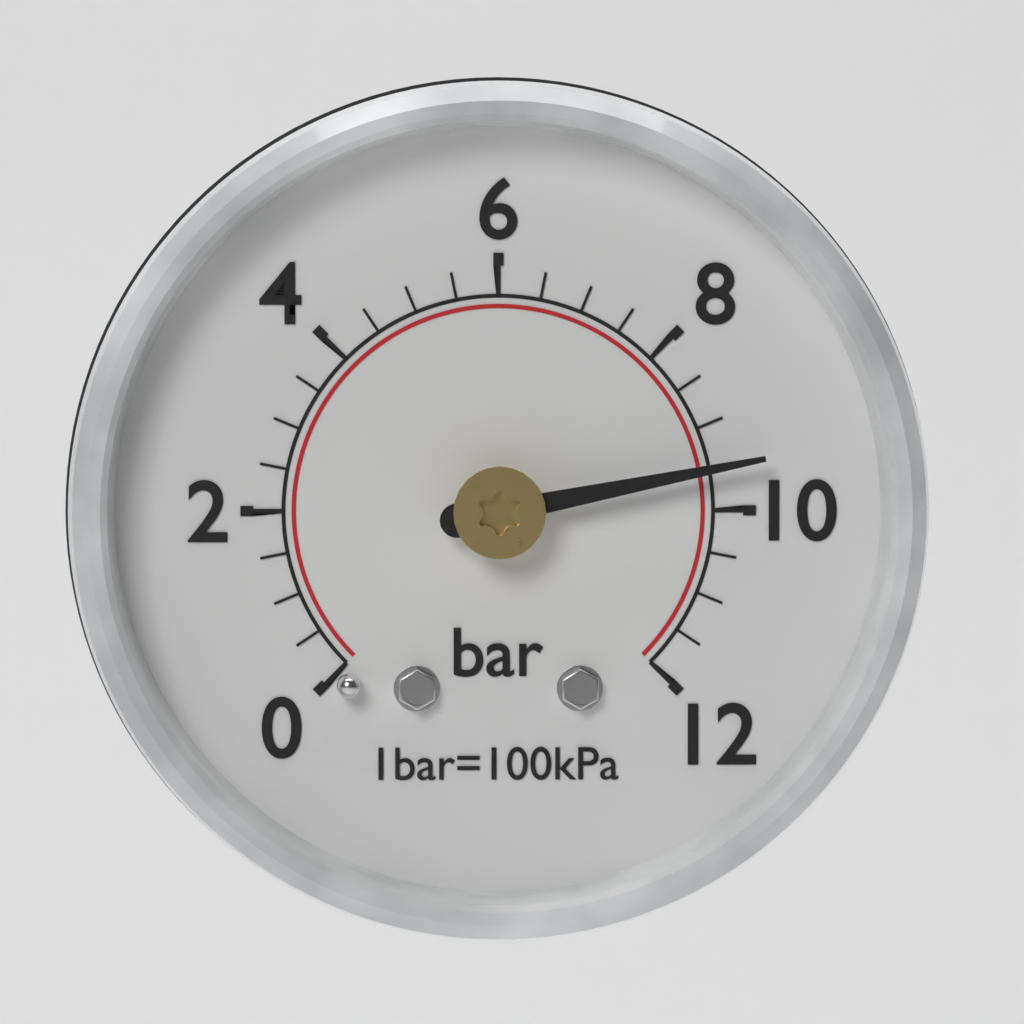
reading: 9.5 bar
